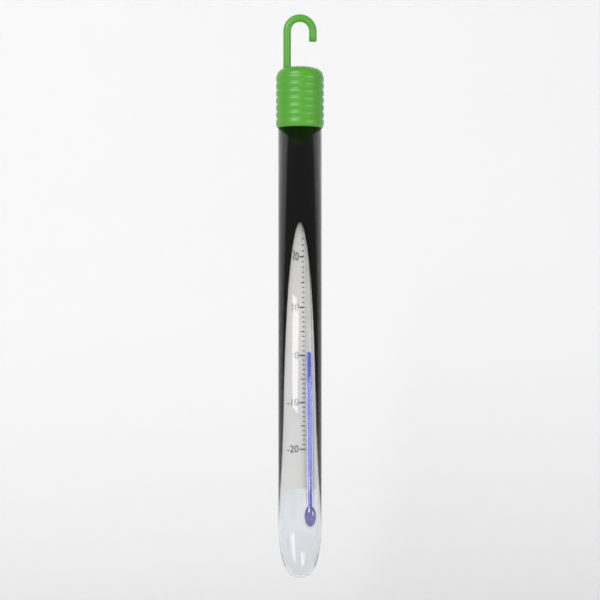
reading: 1 °C
